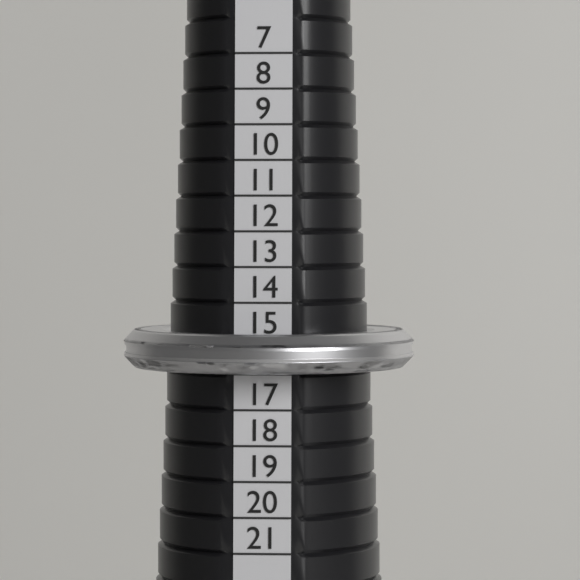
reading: 16 (no unit)
